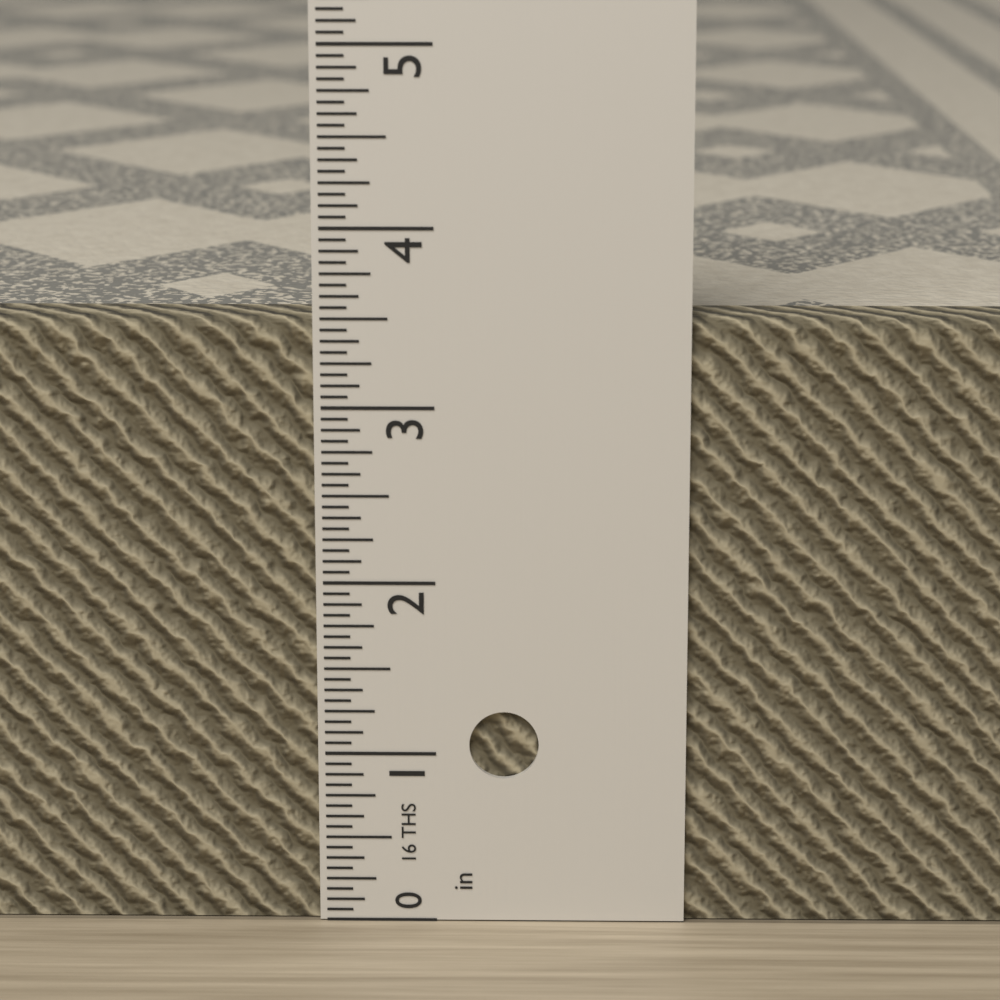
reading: 3.5000 in
